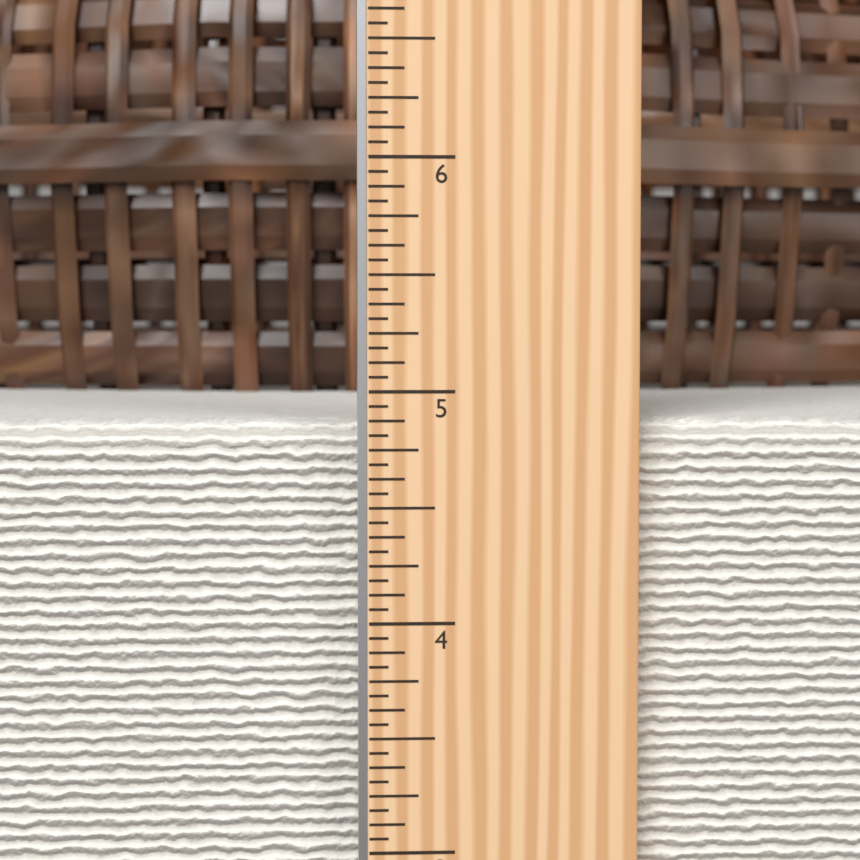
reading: 4.8750 in
